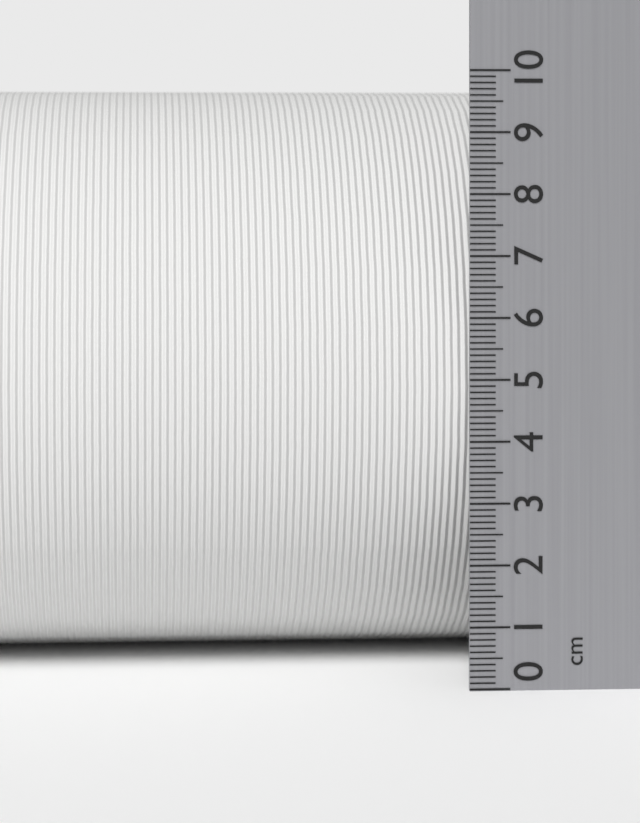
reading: 9.8 cm
